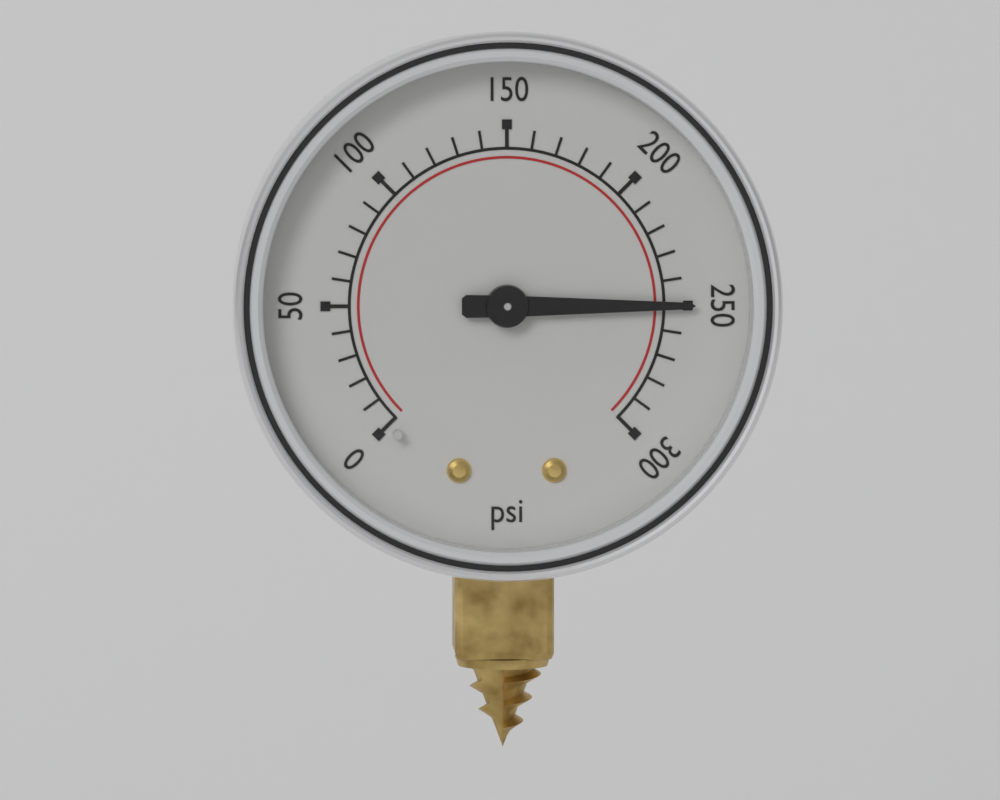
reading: 250 psi
